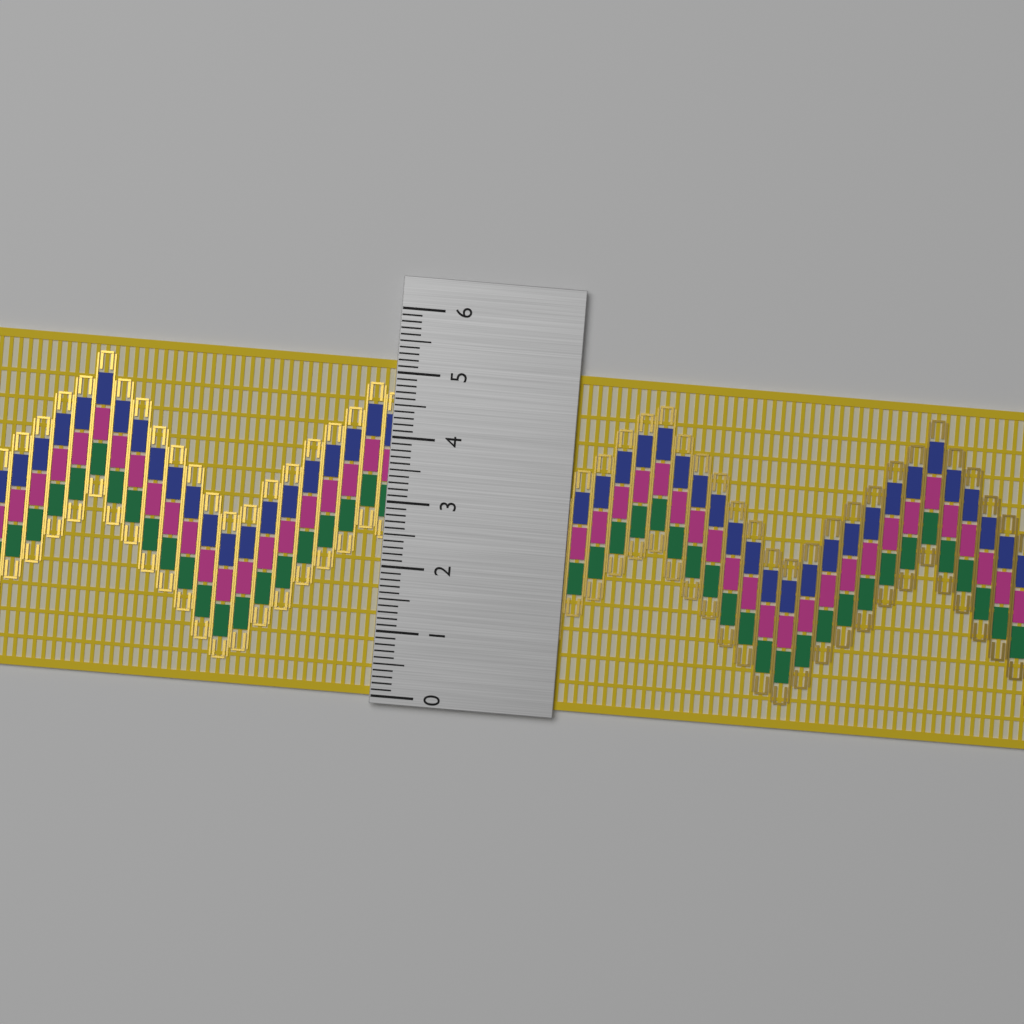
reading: 5.2 (no unit)
